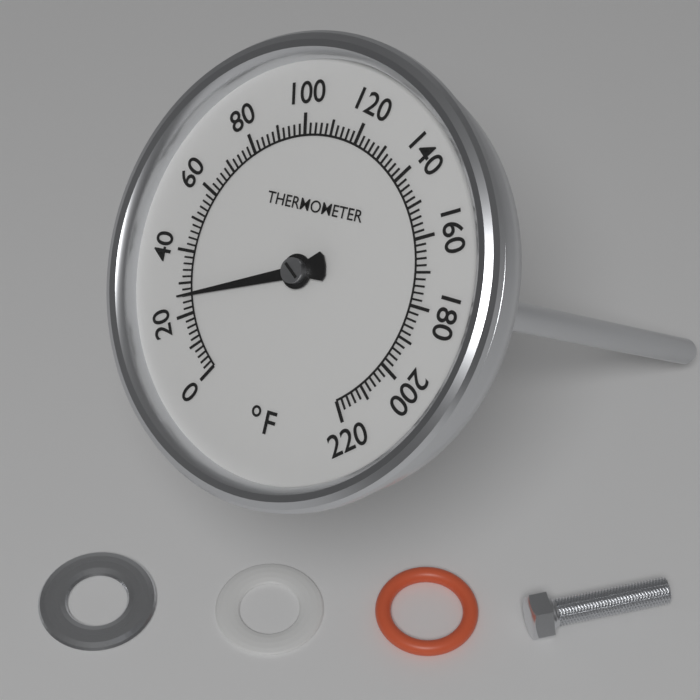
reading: 26 °F
